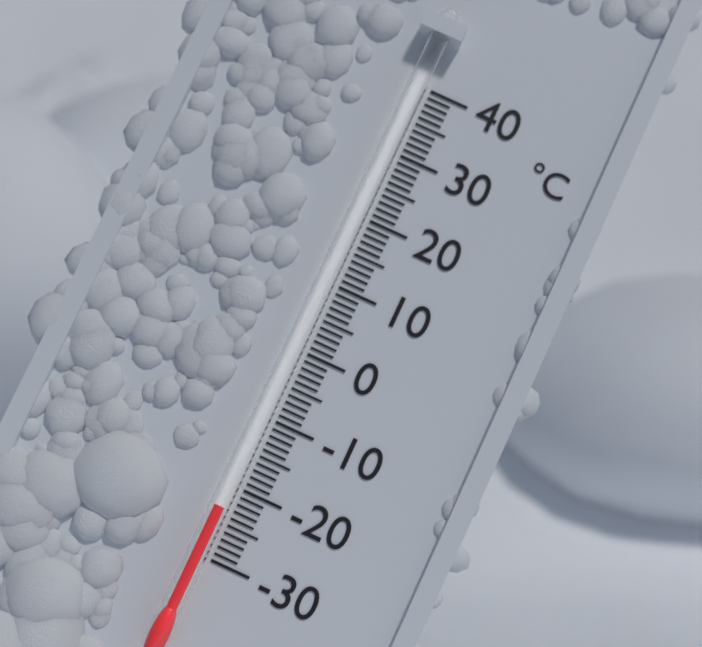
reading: -23 °C
